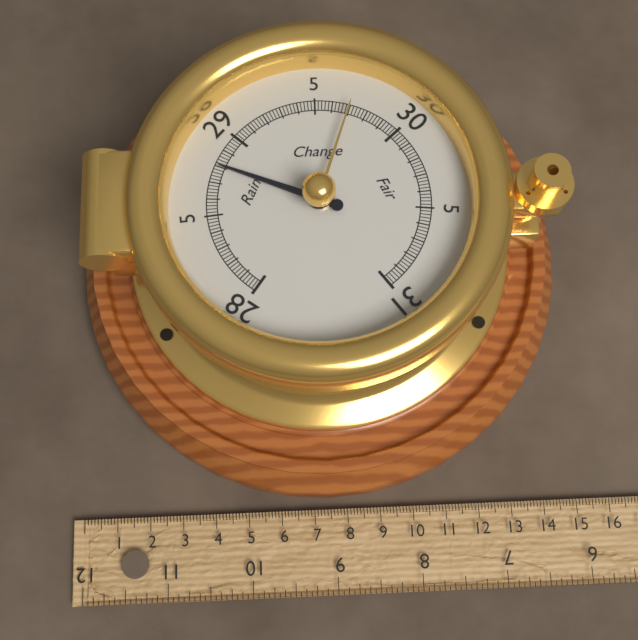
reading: 28.80 inHg
